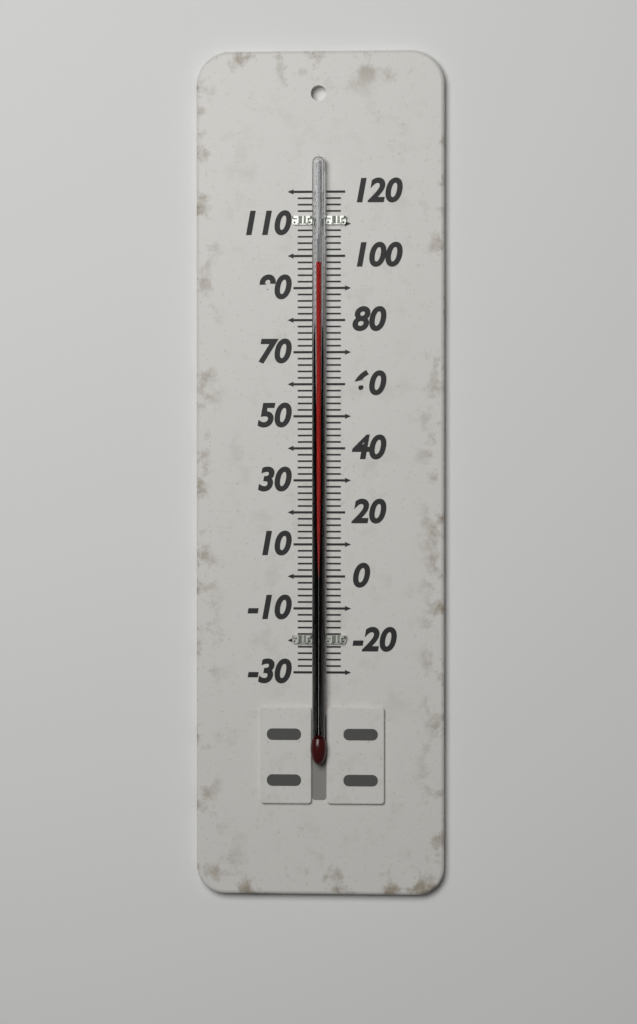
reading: 98 (no unit)
